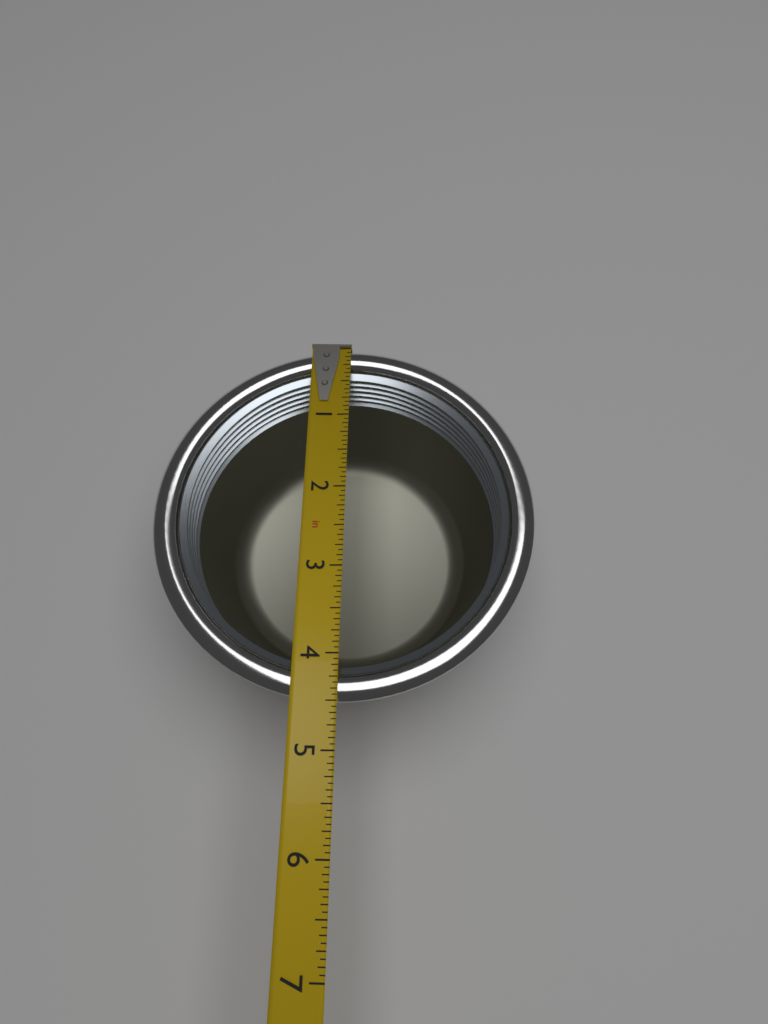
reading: 4.5000 in
